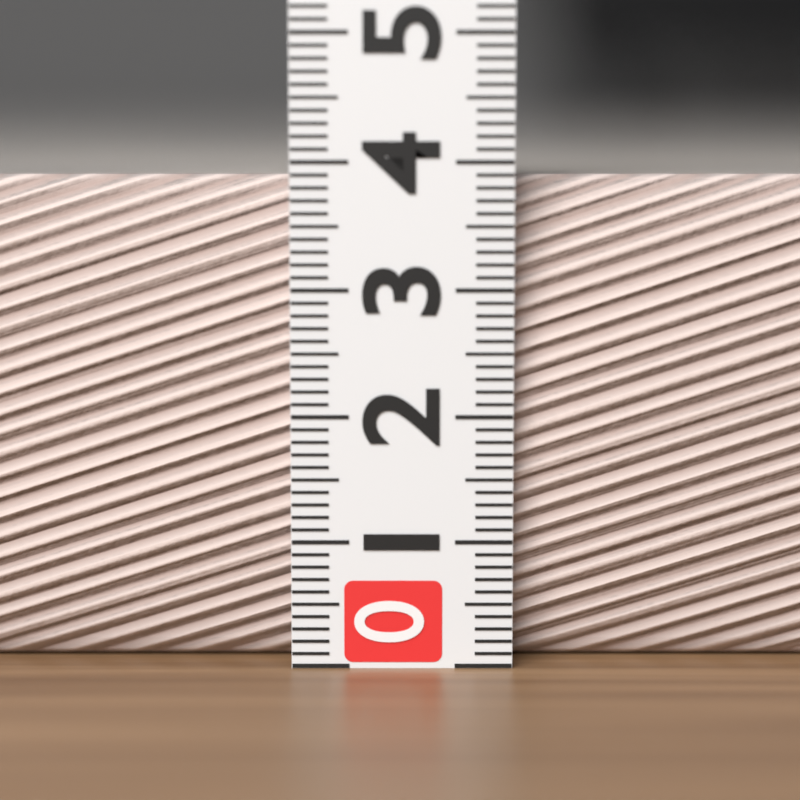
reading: 3.9 (no unit)
